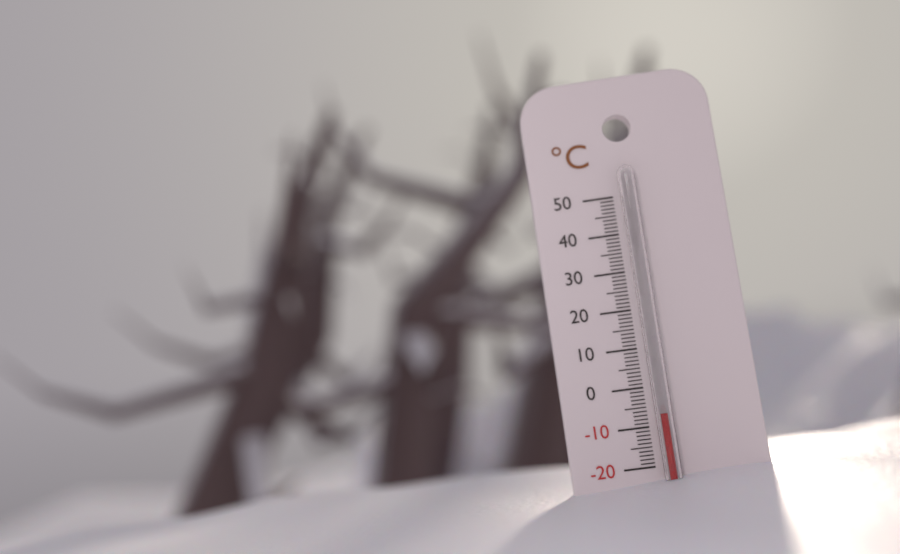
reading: -7 °C
